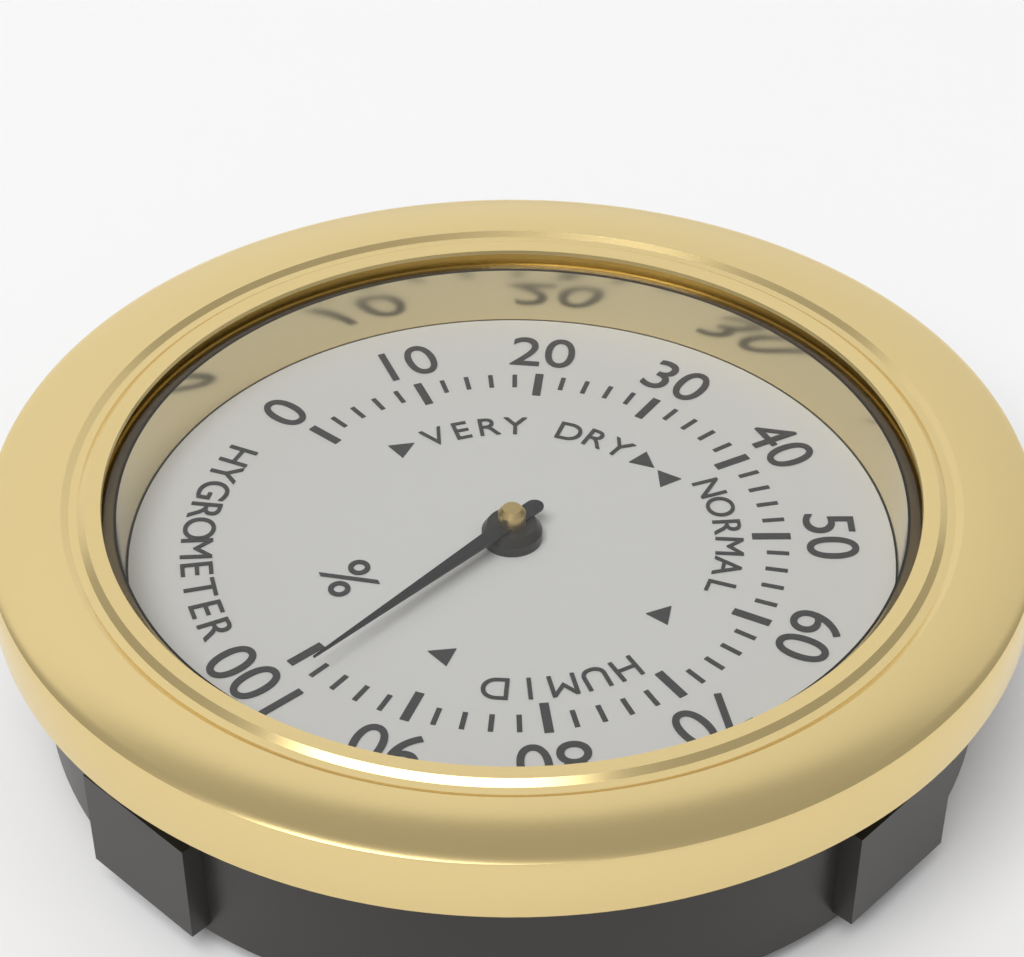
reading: 98 %
